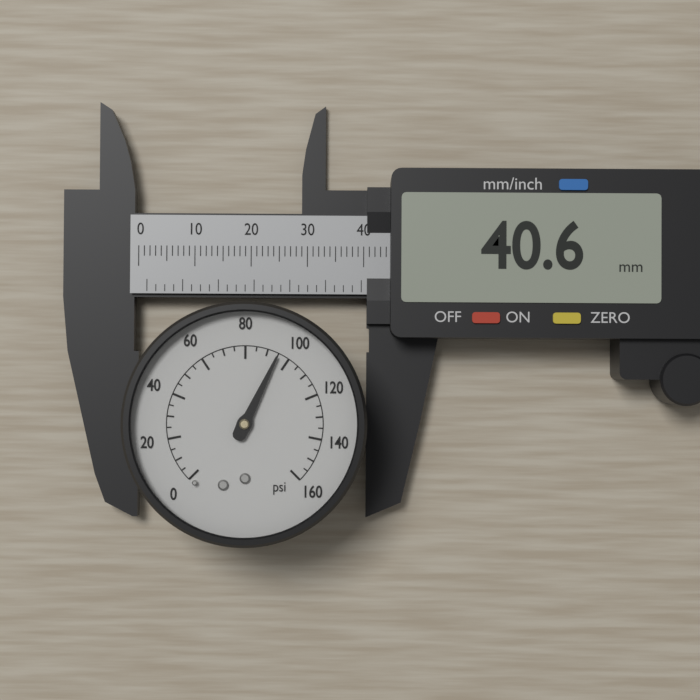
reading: 95 psi
